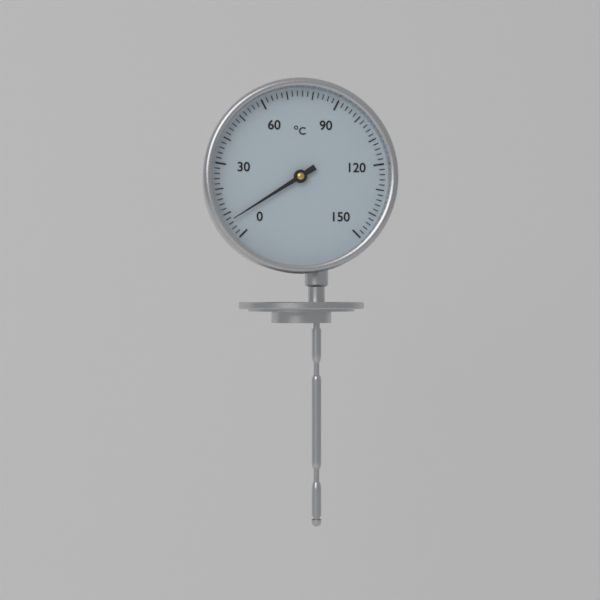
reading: 7 °C
